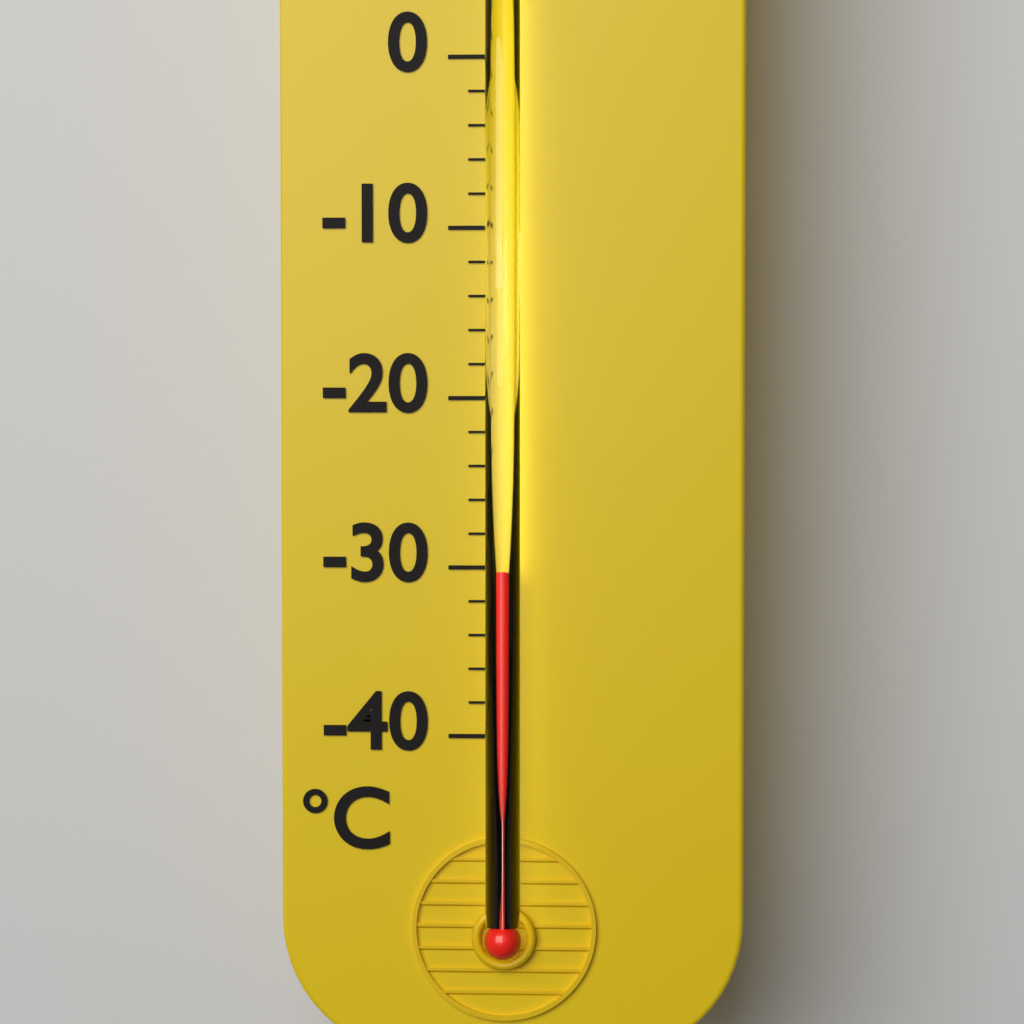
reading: -30 °C
